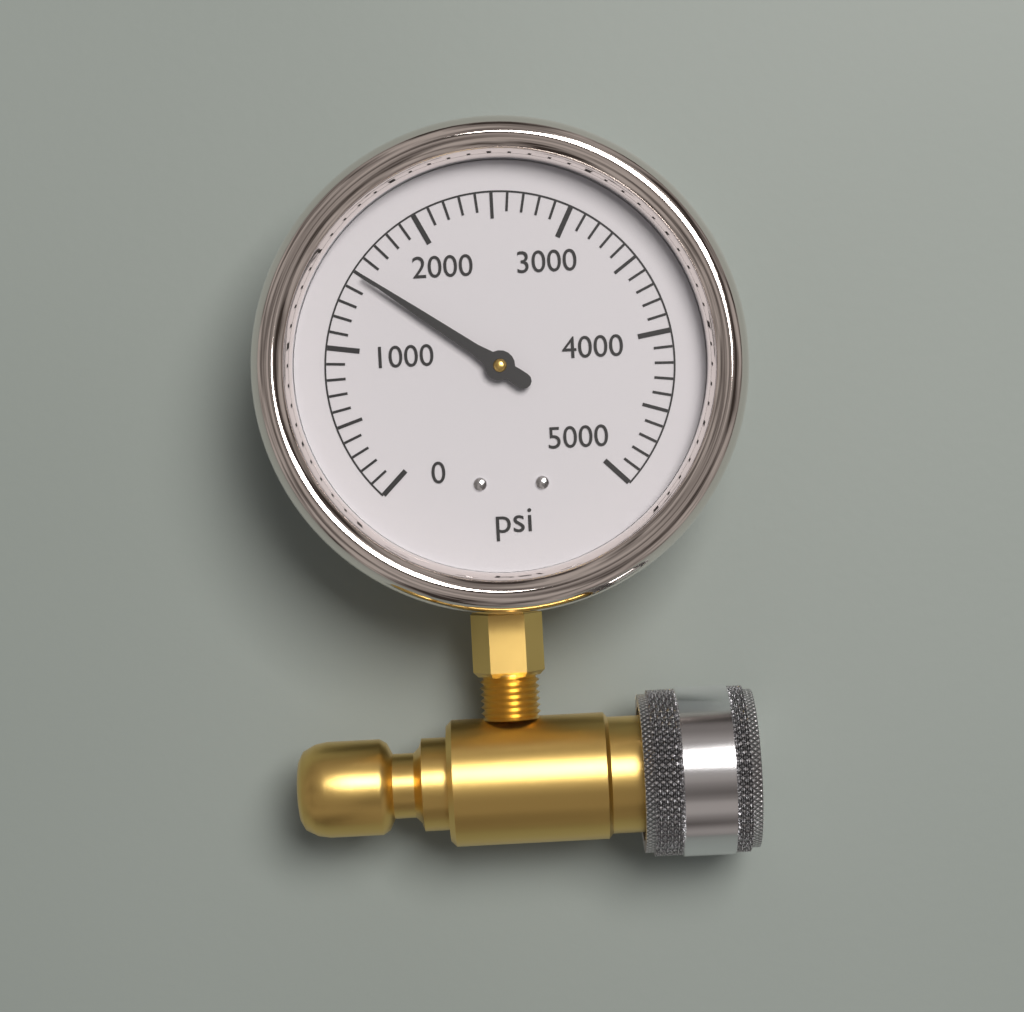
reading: 1500 psi
